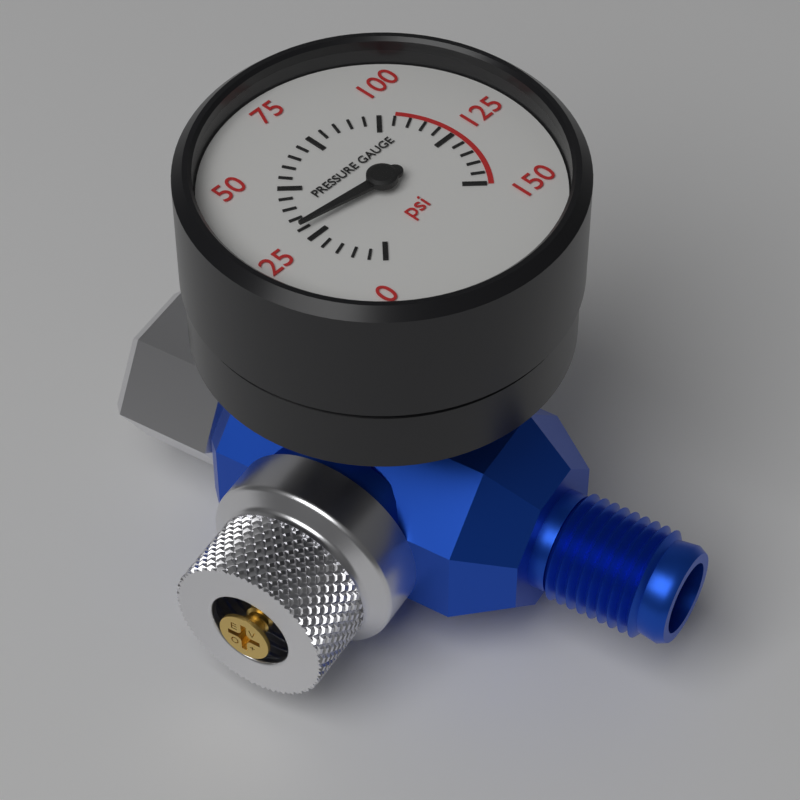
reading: 30 psi
